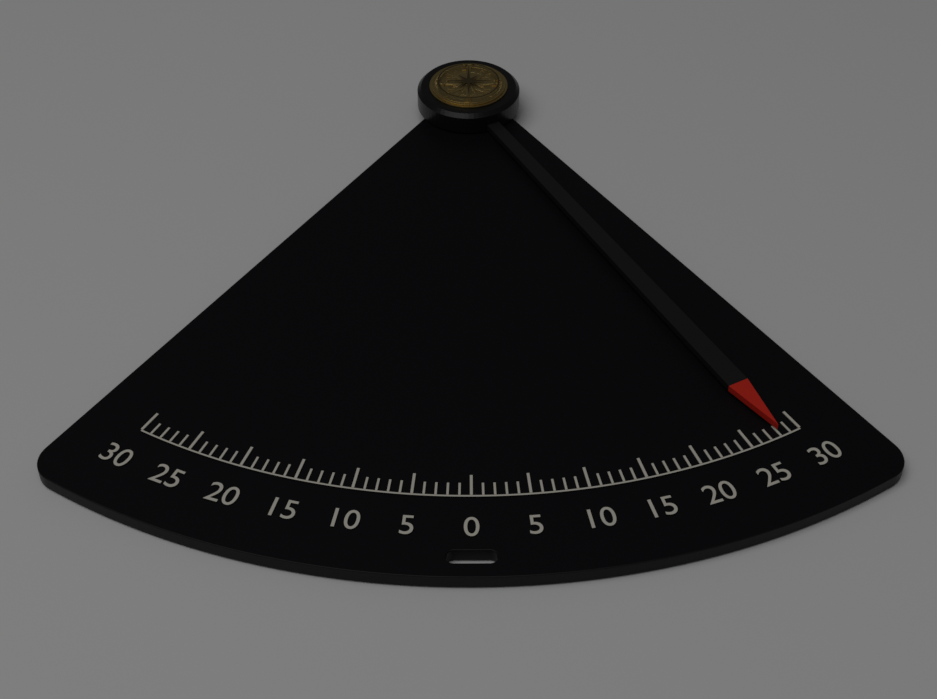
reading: 28 (no unit)
